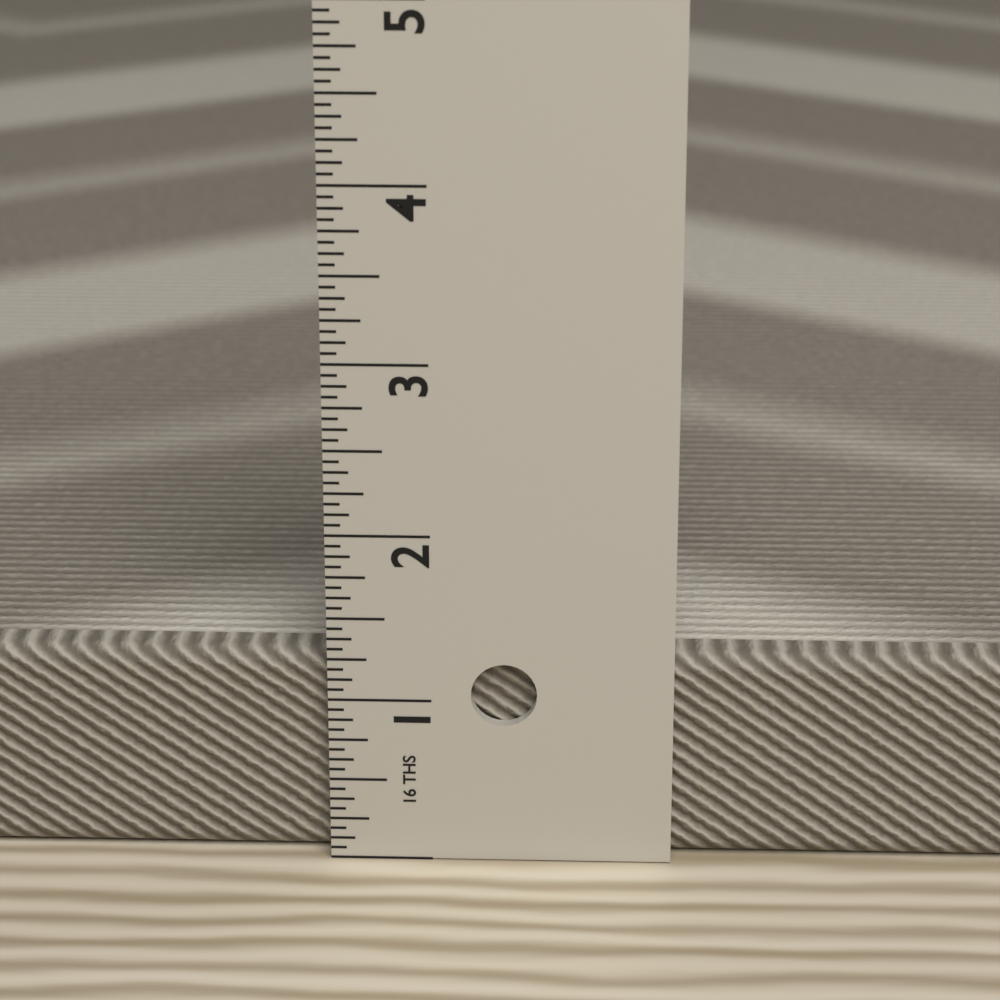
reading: 1.2500 in
